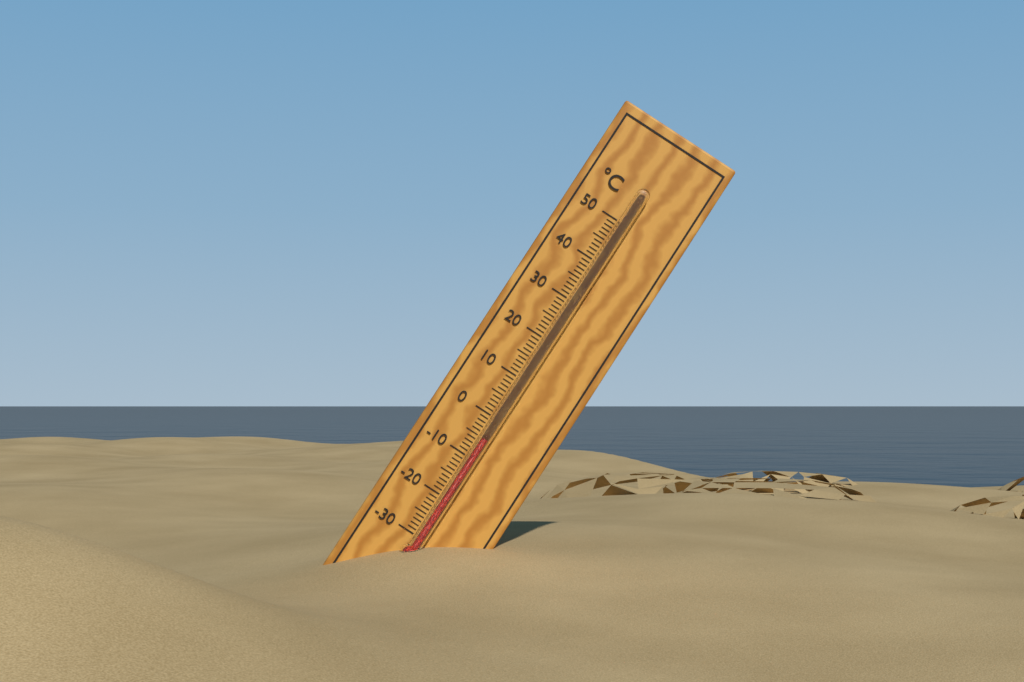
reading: -5 °C
